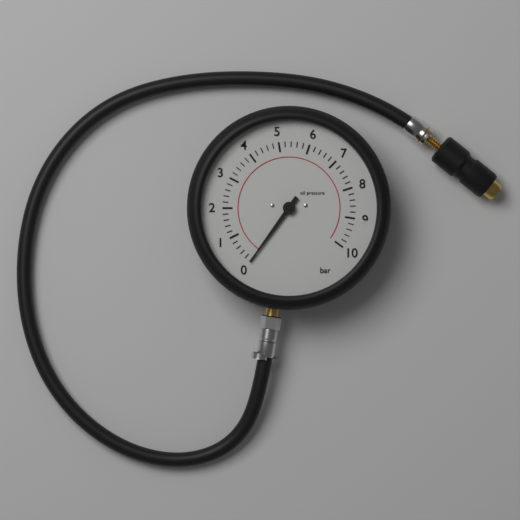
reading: 0.0 bar
